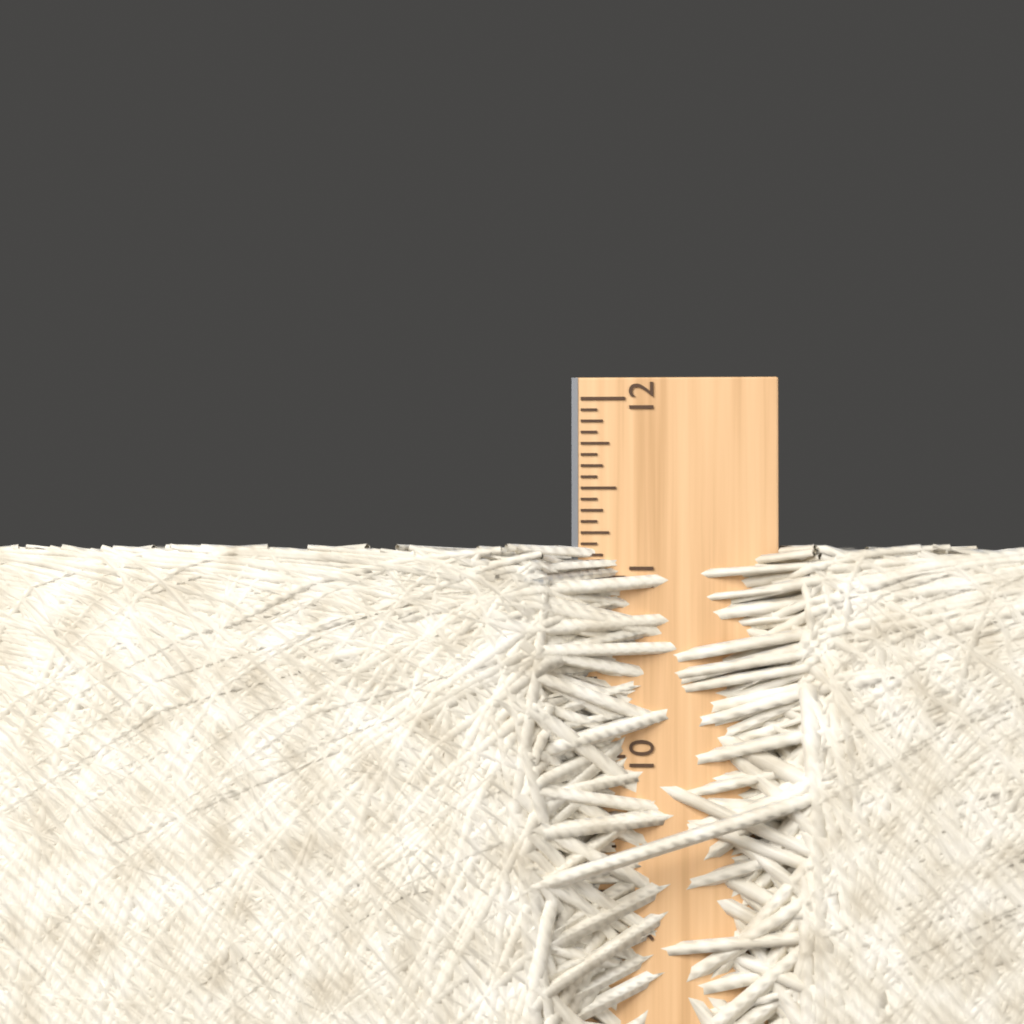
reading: 11.1875 in
